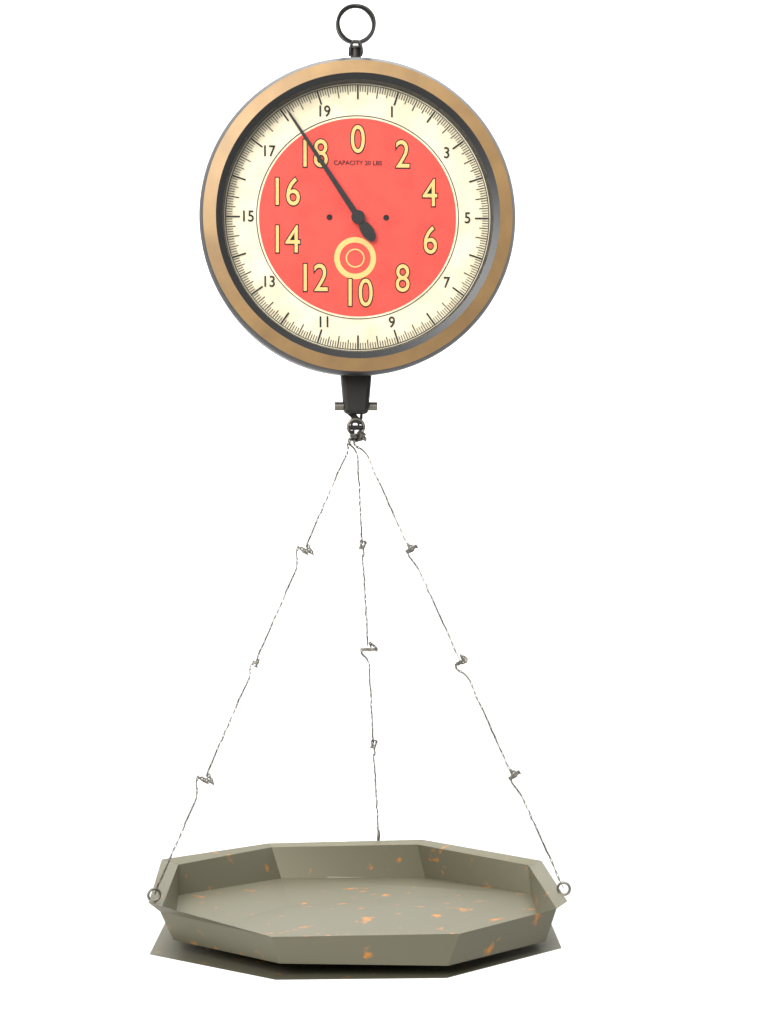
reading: 18.1250 lbs
